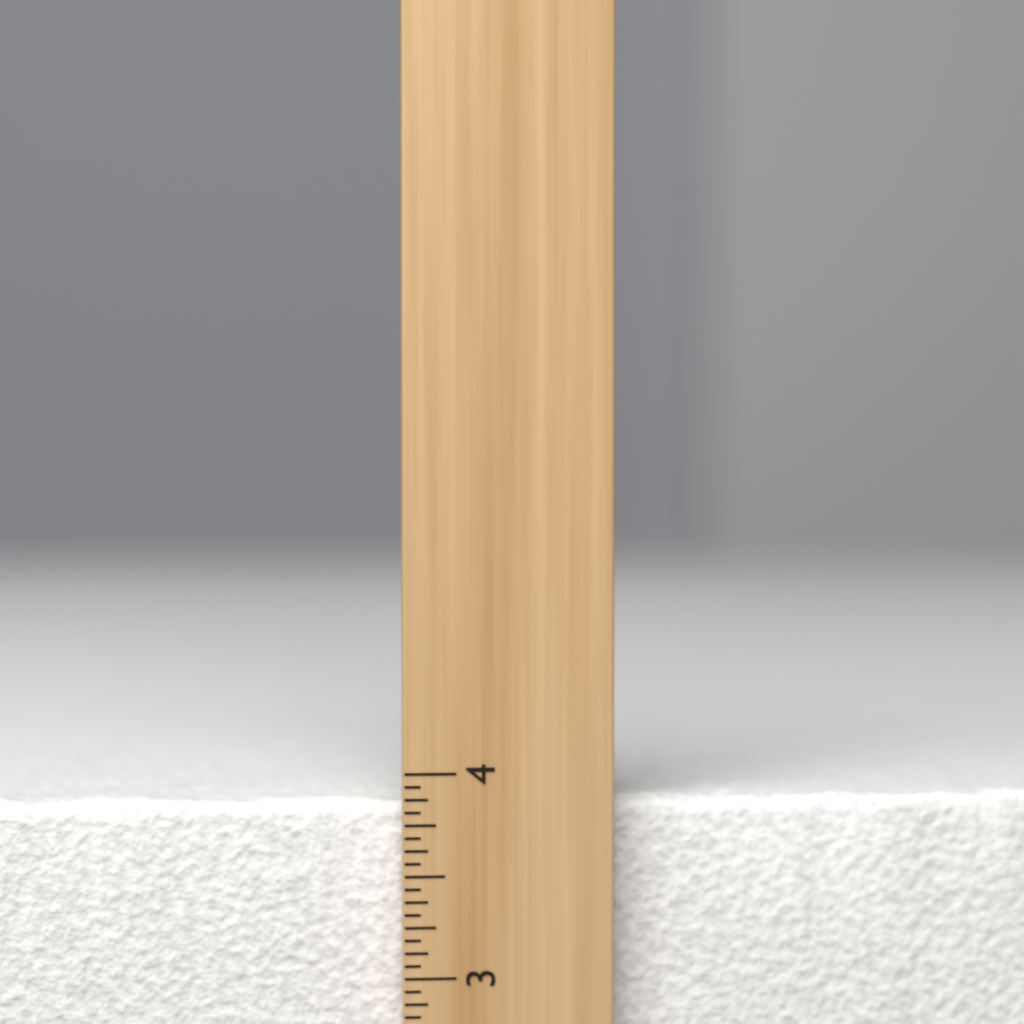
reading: 3.8750 inch
